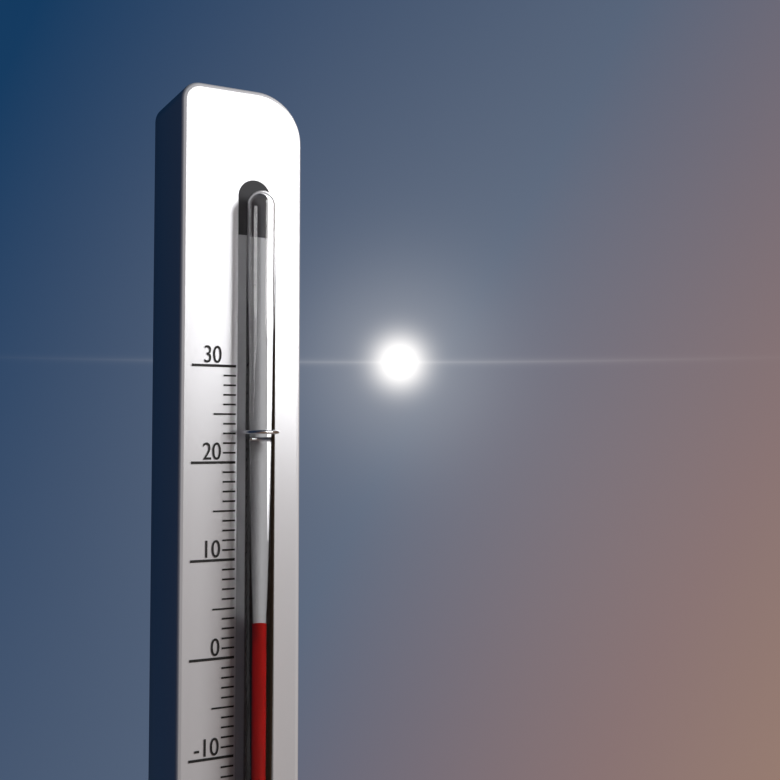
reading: 4 (no unit)
